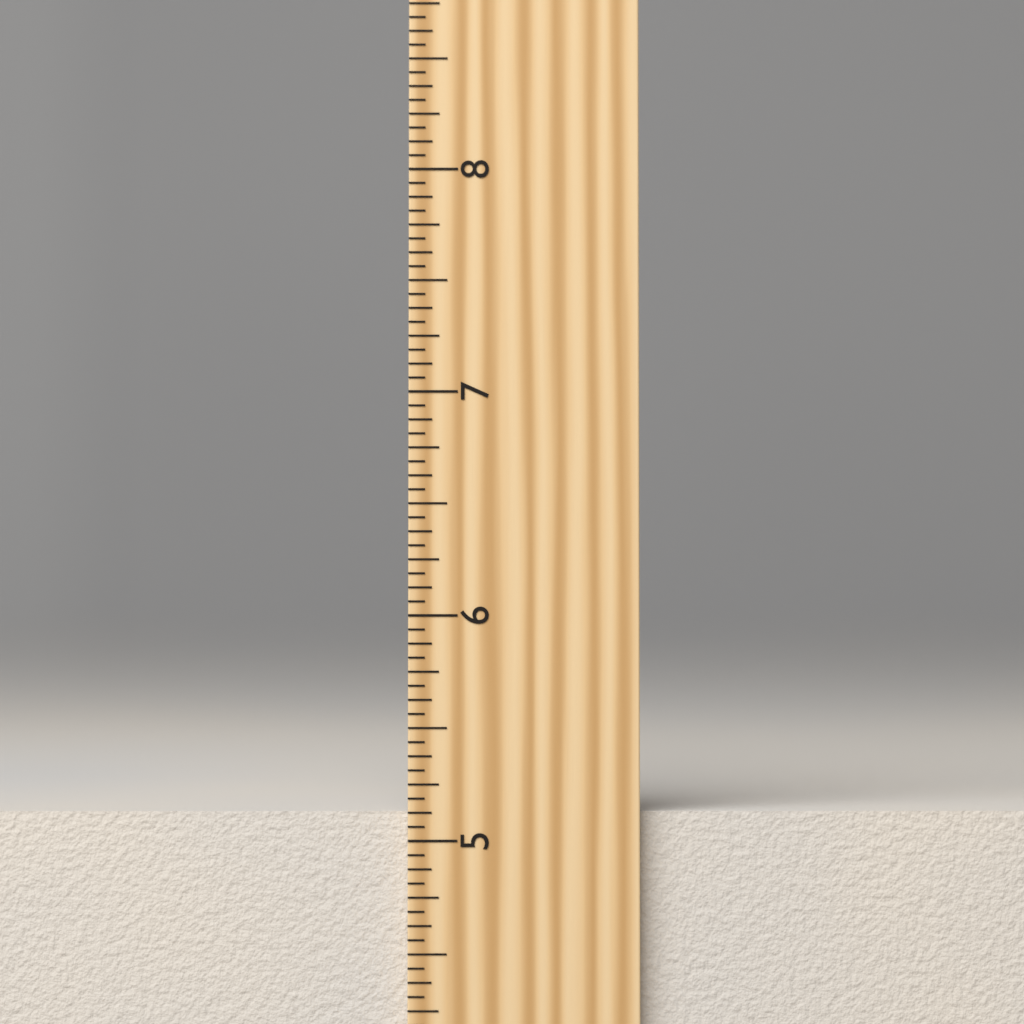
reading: 5.1250 inch
